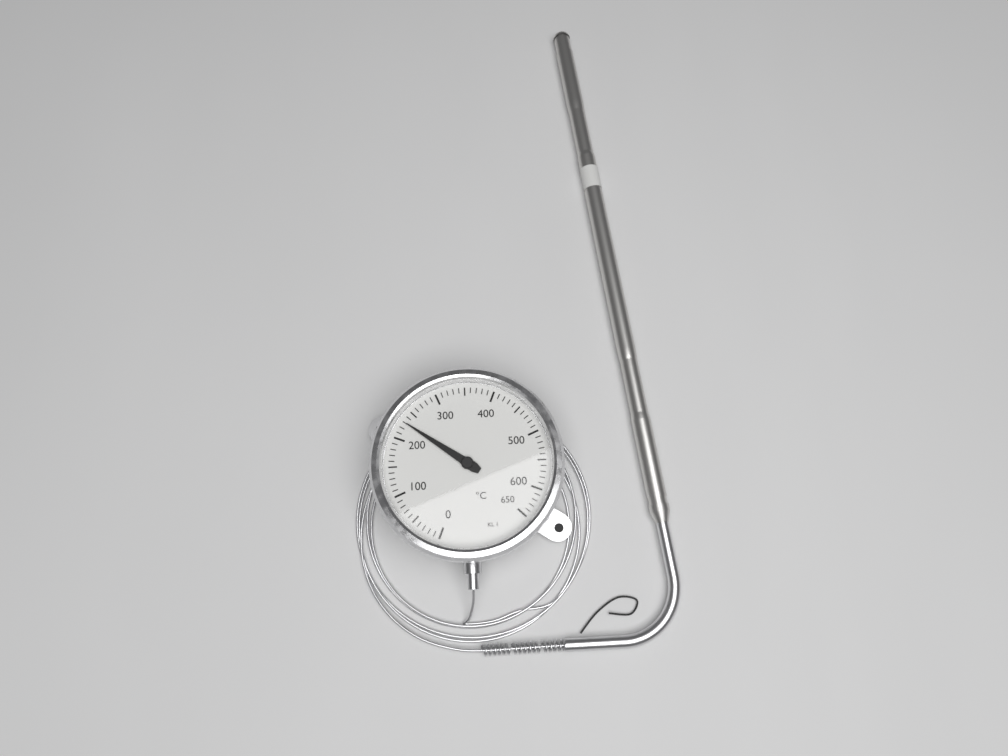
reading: 230 °C
